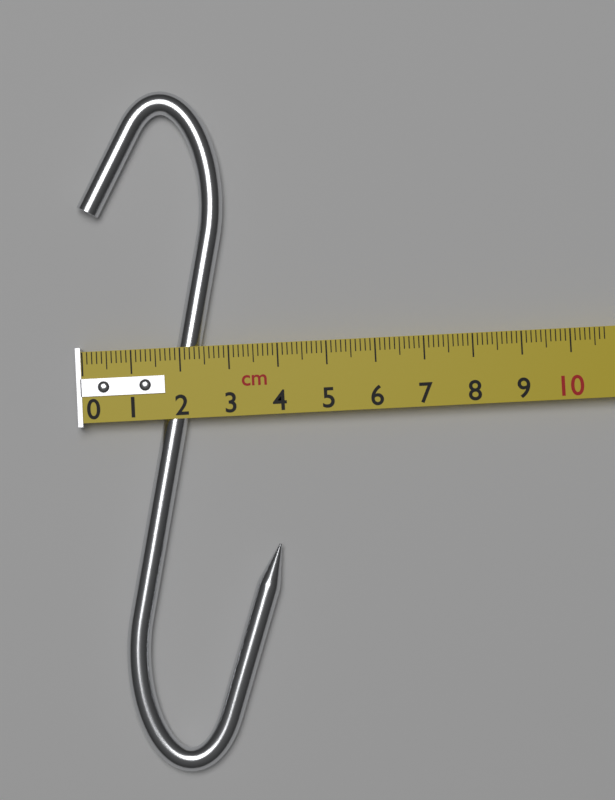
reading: 3.9 cm
